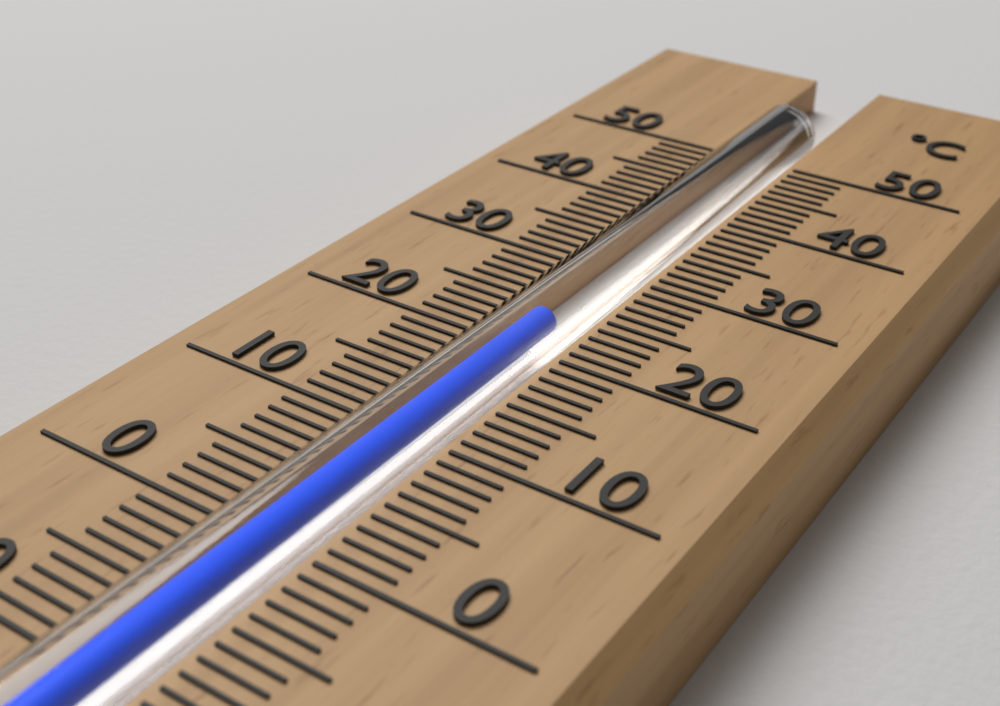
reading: 23 °C
